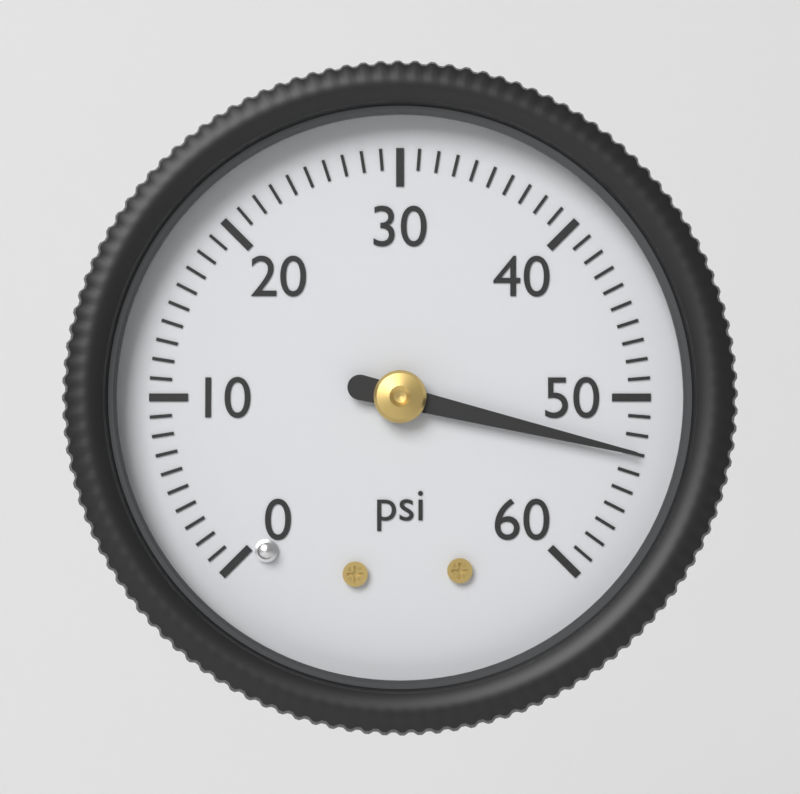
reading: 53 psi
